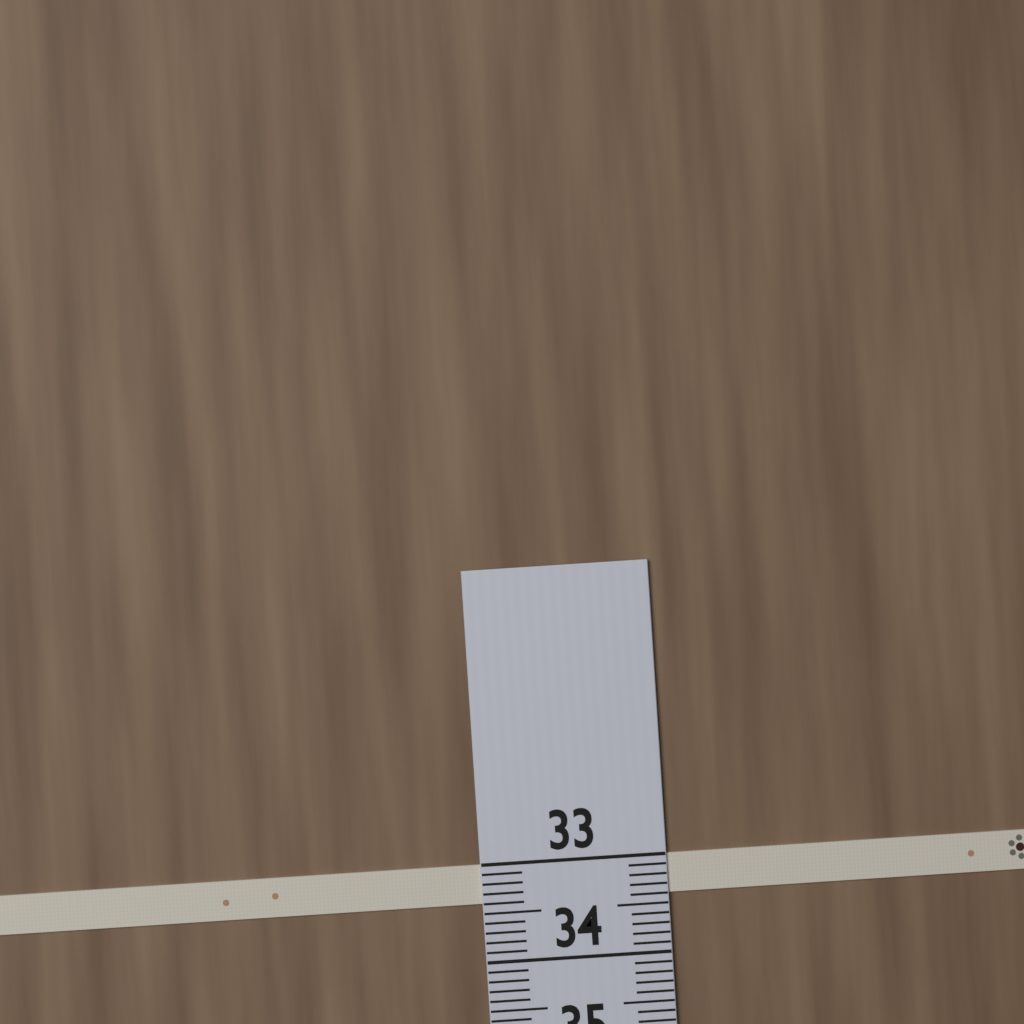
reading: 33.4 (no unit)
